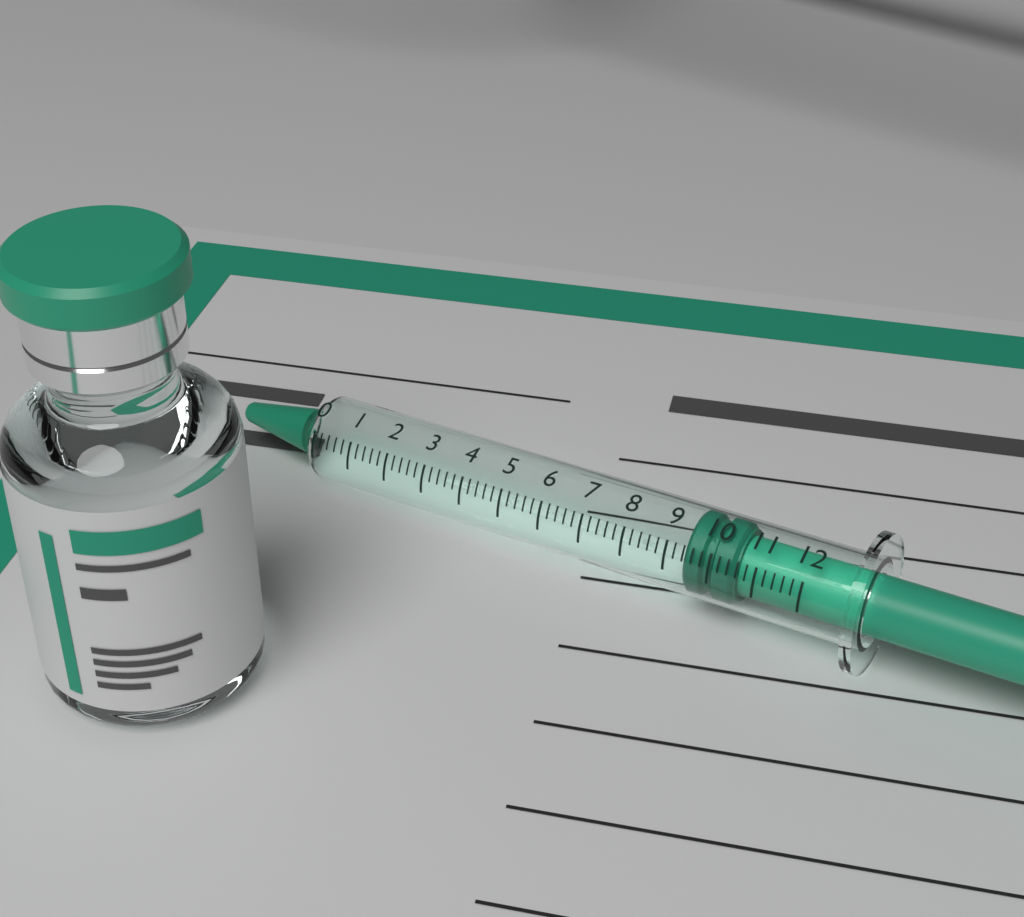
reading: 9.4 (no unit)
